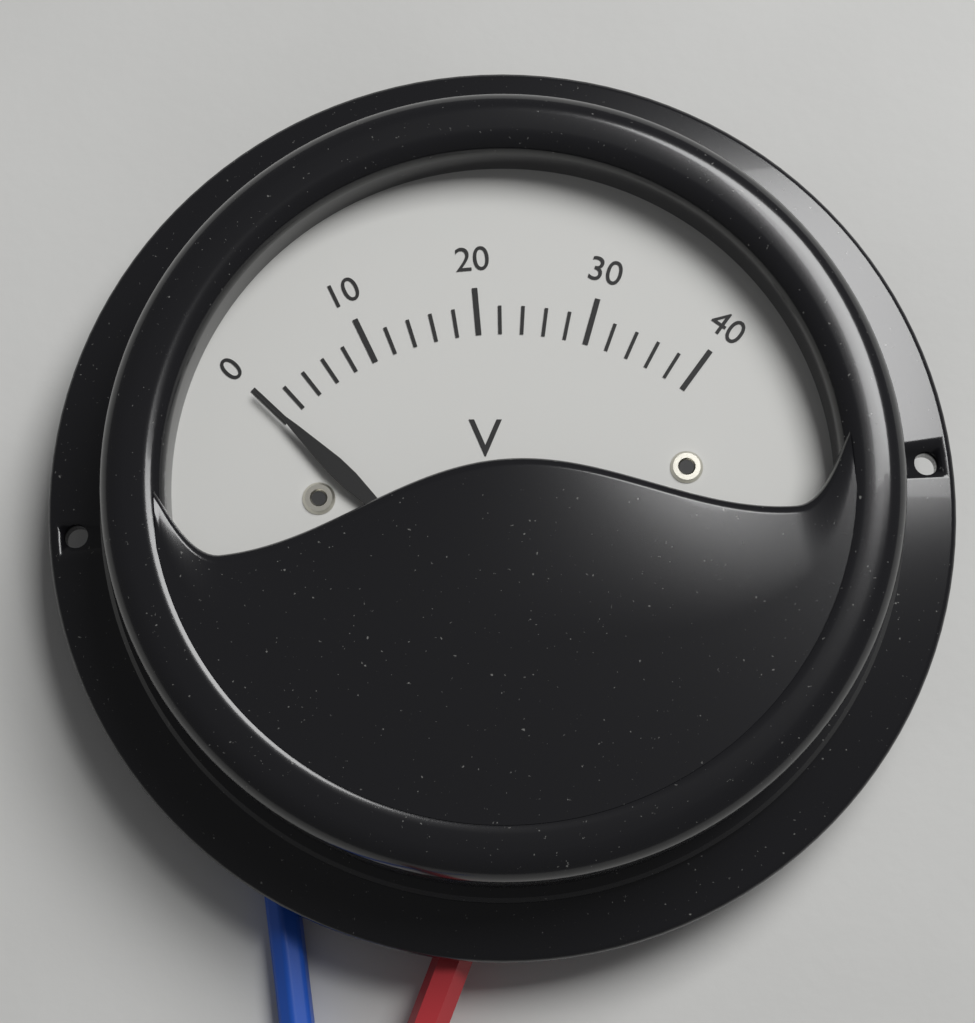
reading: 0 V
